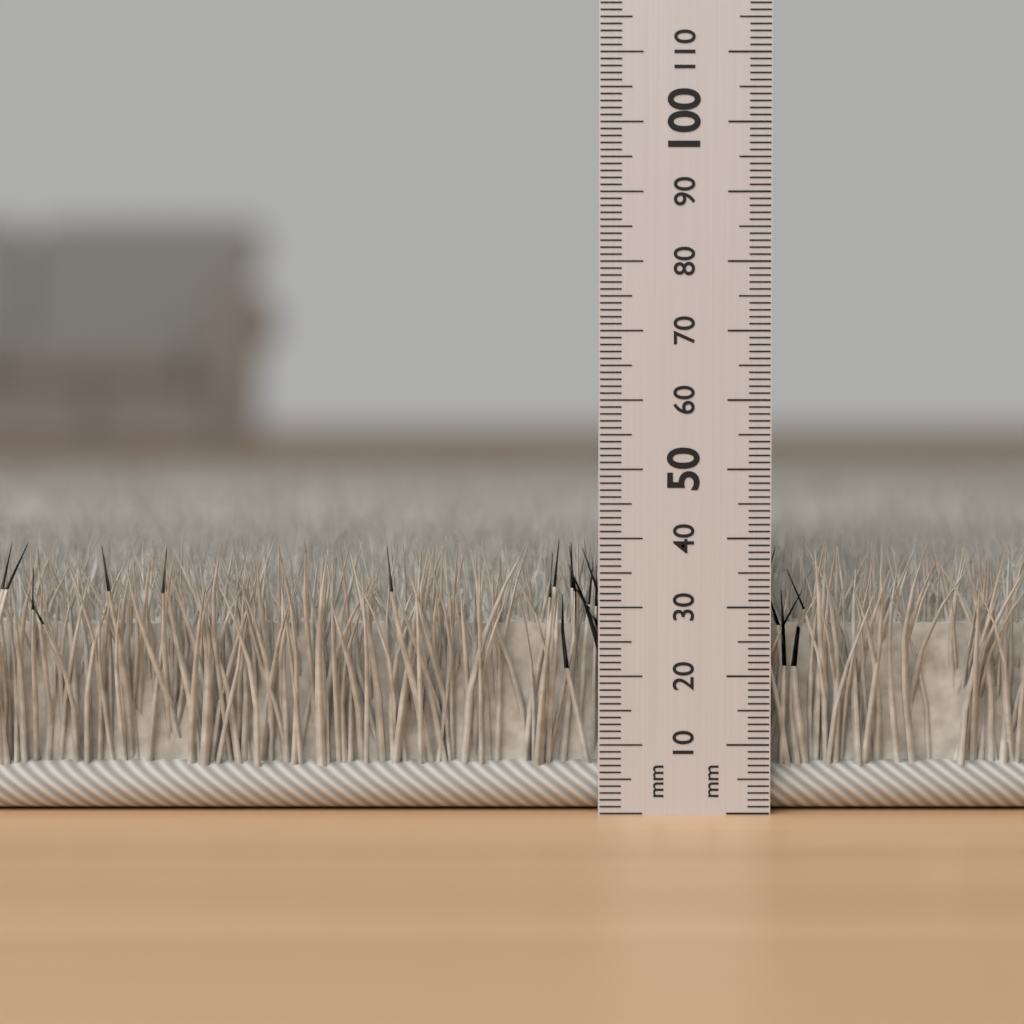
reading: 40 mm
